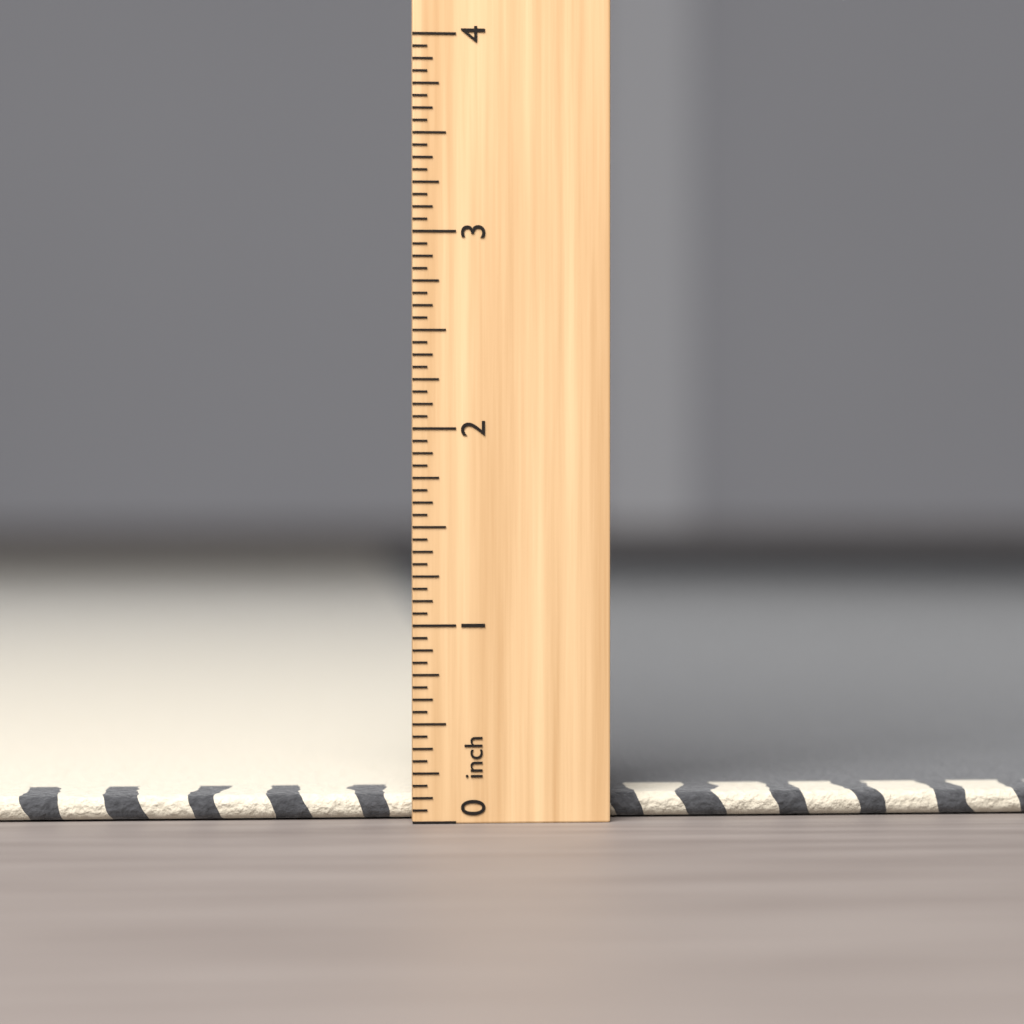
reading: 0.1250 inch
